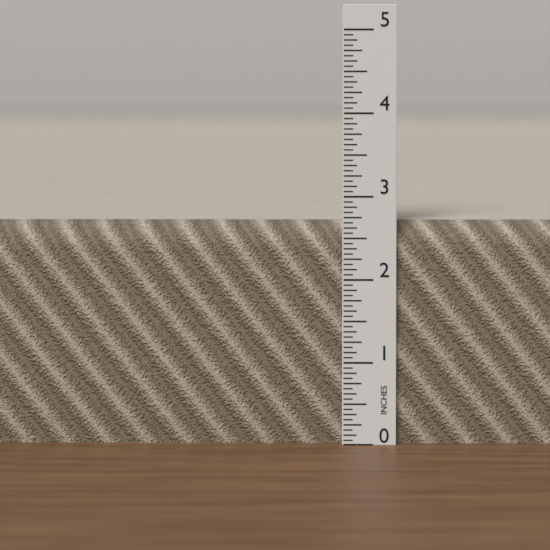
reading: 2.6875 in
